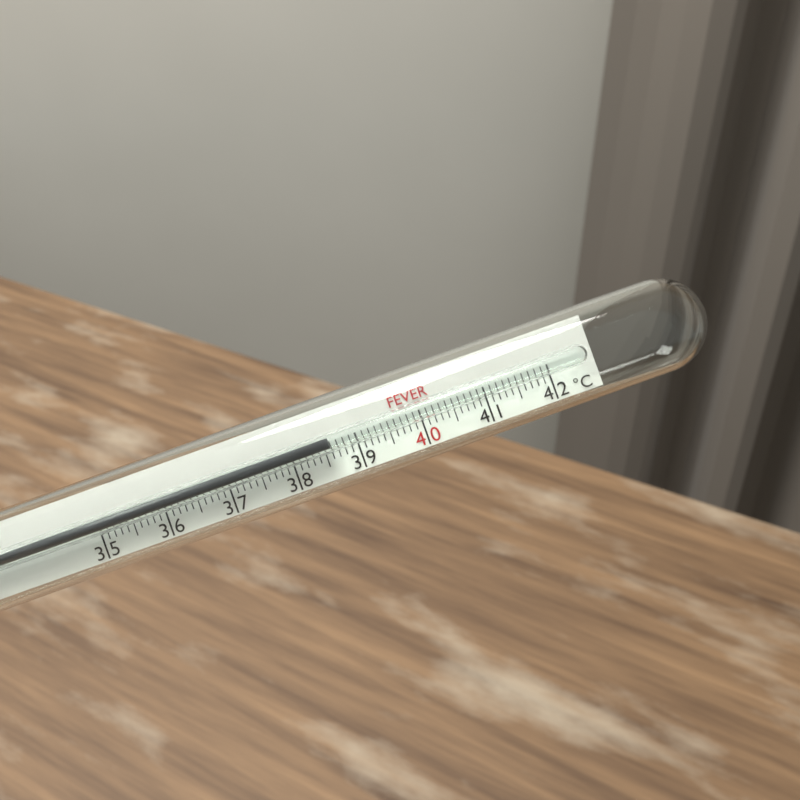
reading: 38.6 °C
